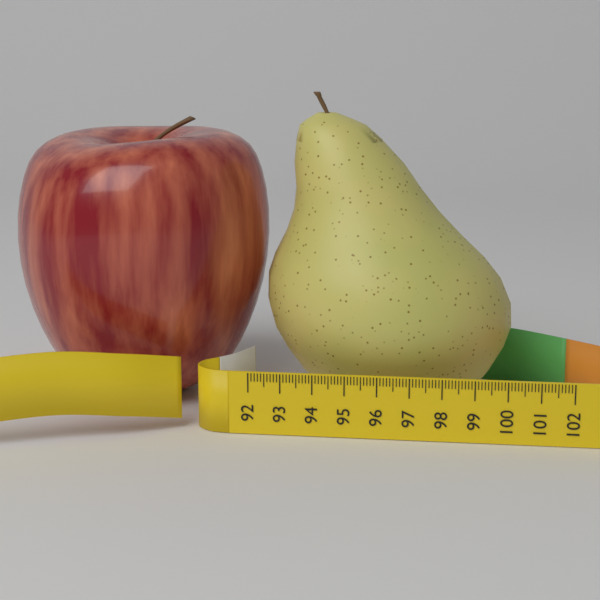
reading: 100.1 (no unit)
